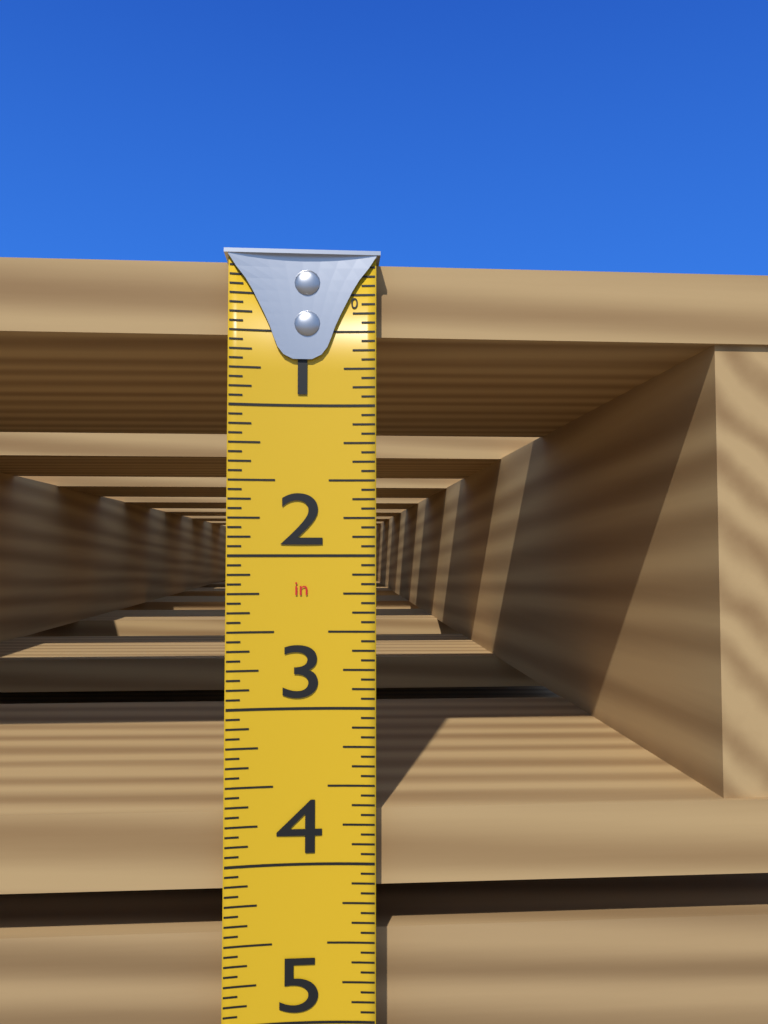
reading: 4.1875 in
